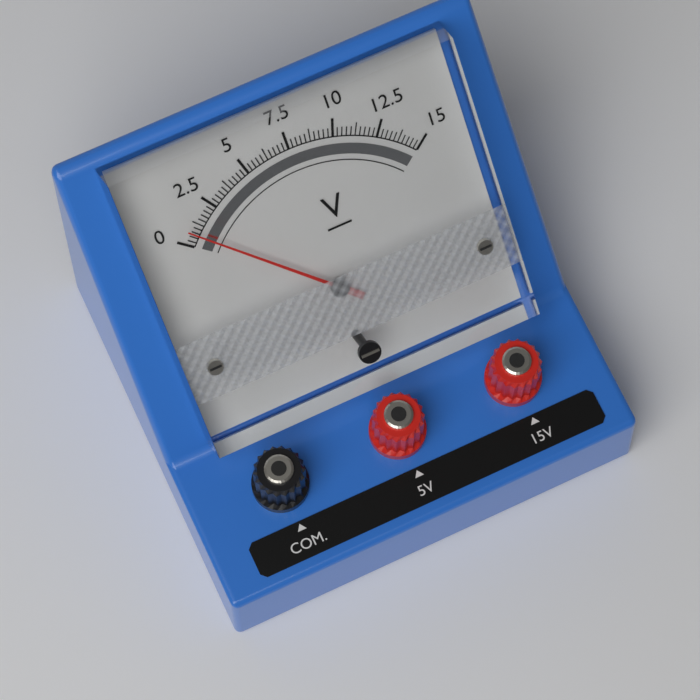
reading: 0.75 V
